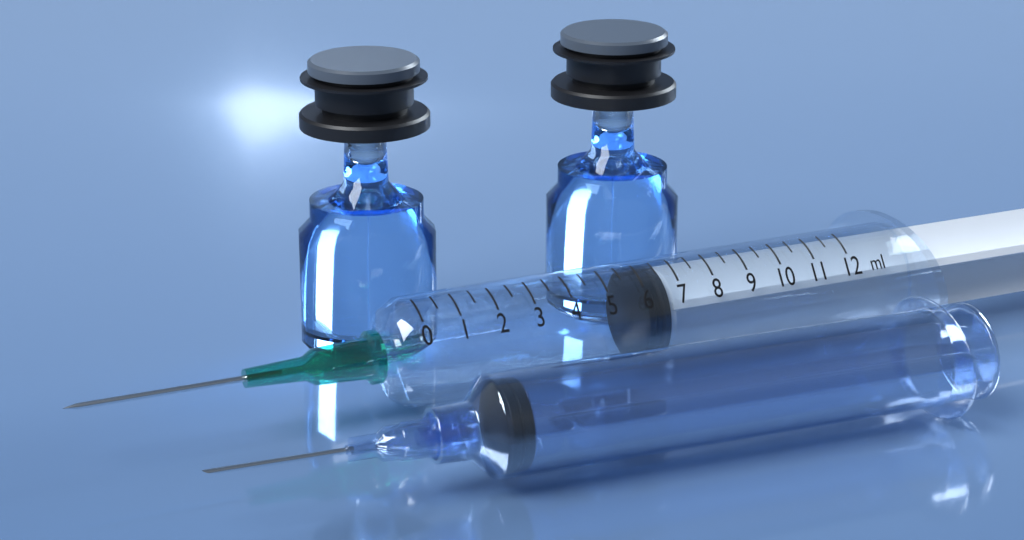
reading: 6.0 ml
